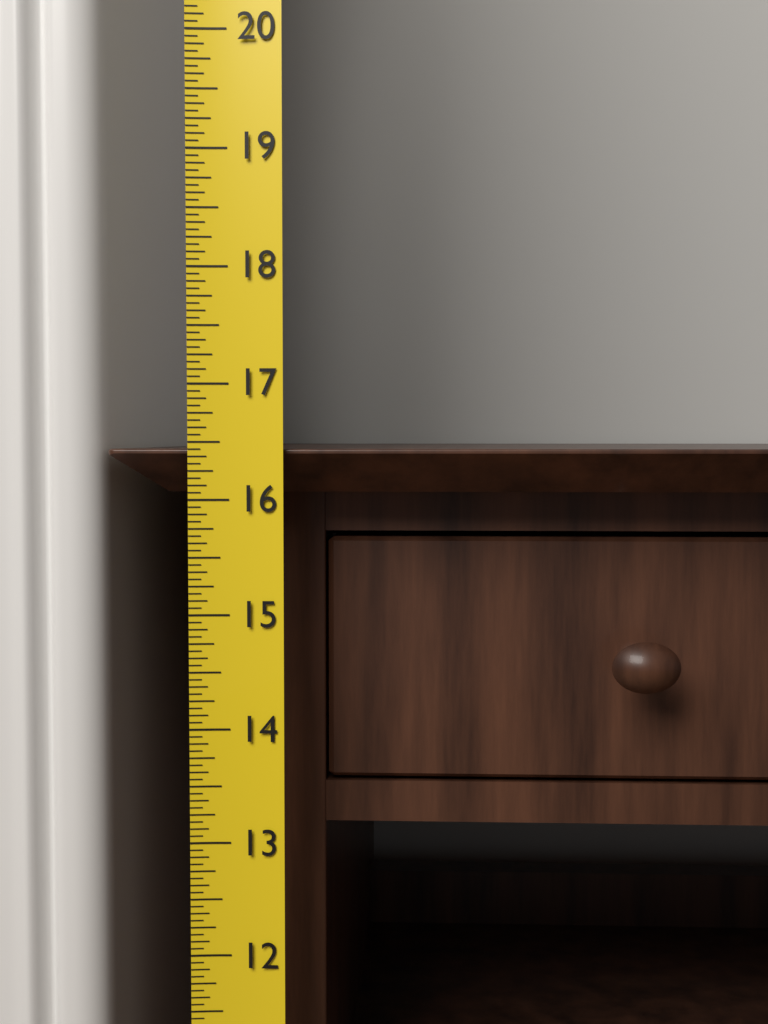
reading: 16.4375 (no unit)
